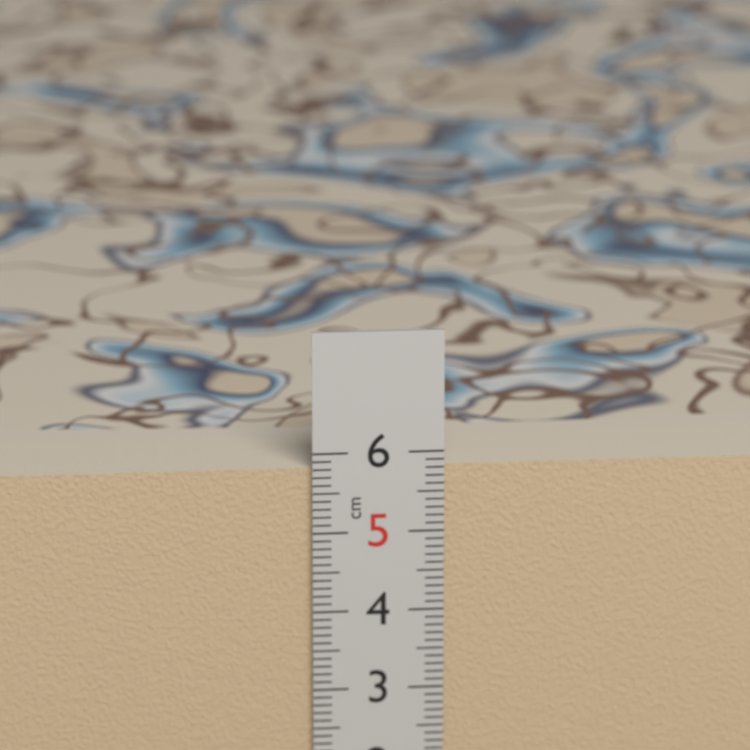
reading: 5.8 cm
